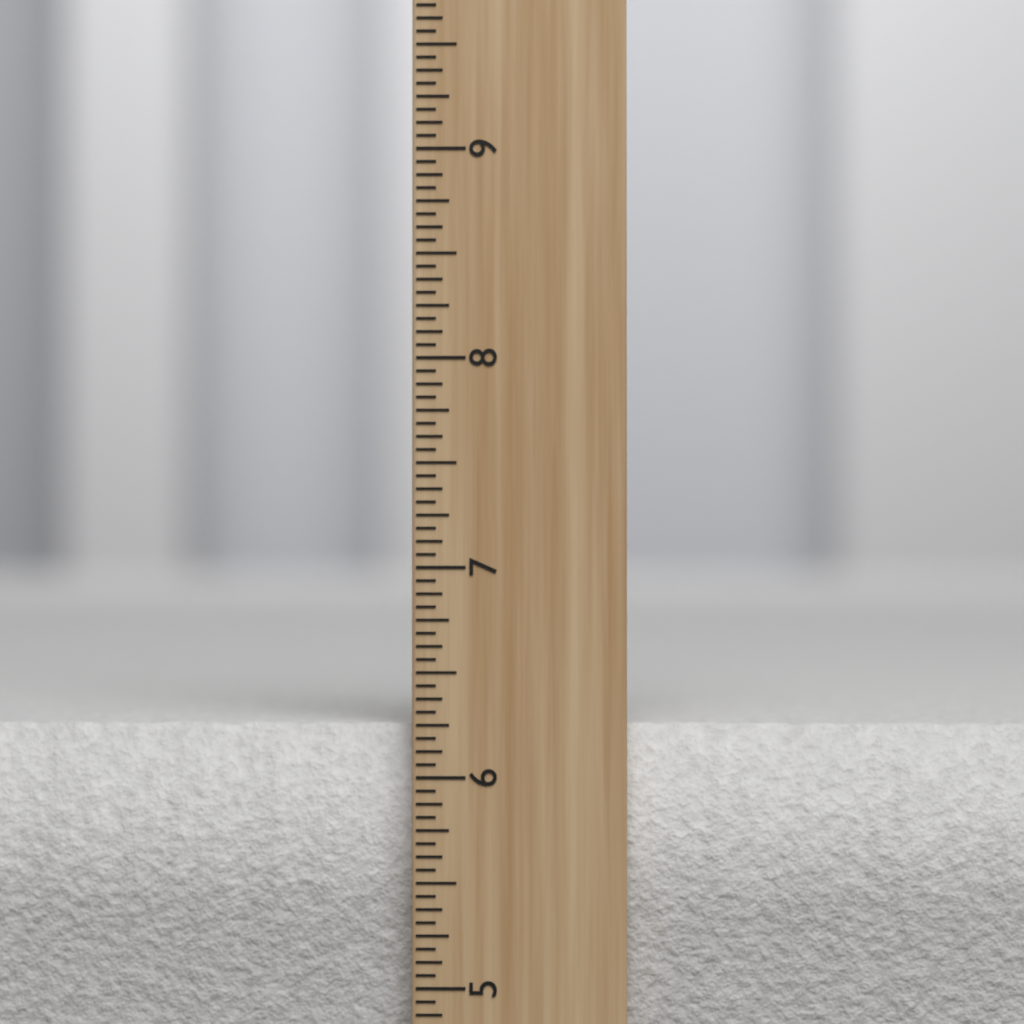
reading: 6.2500 inch
